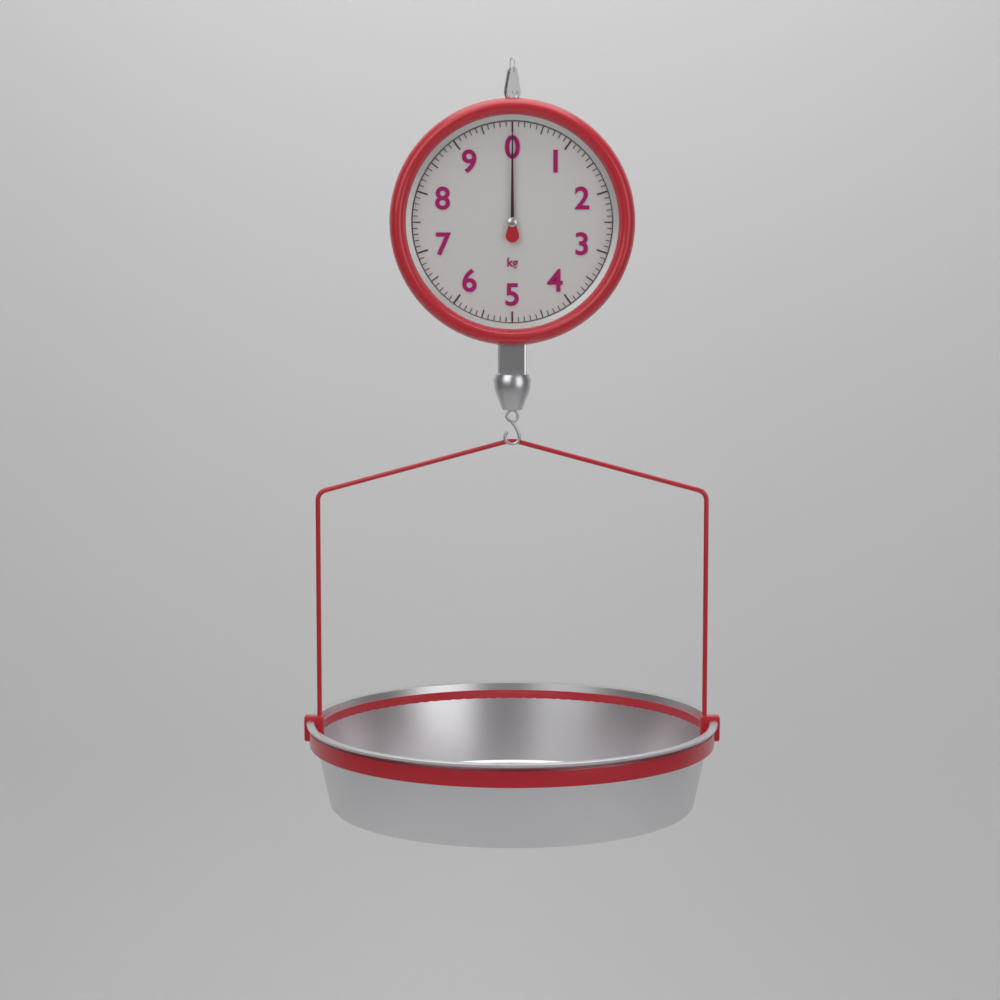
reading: 0.0 kg
